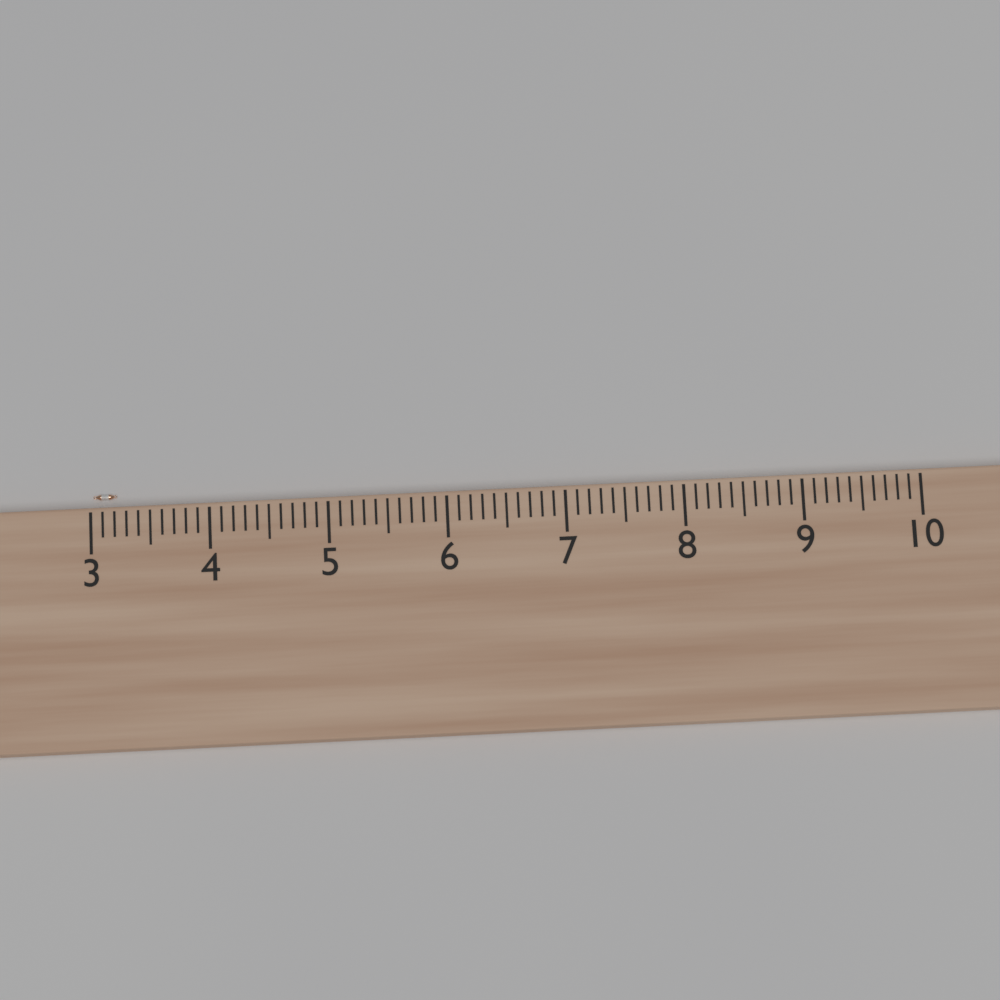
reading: 3.2 (no unit)
